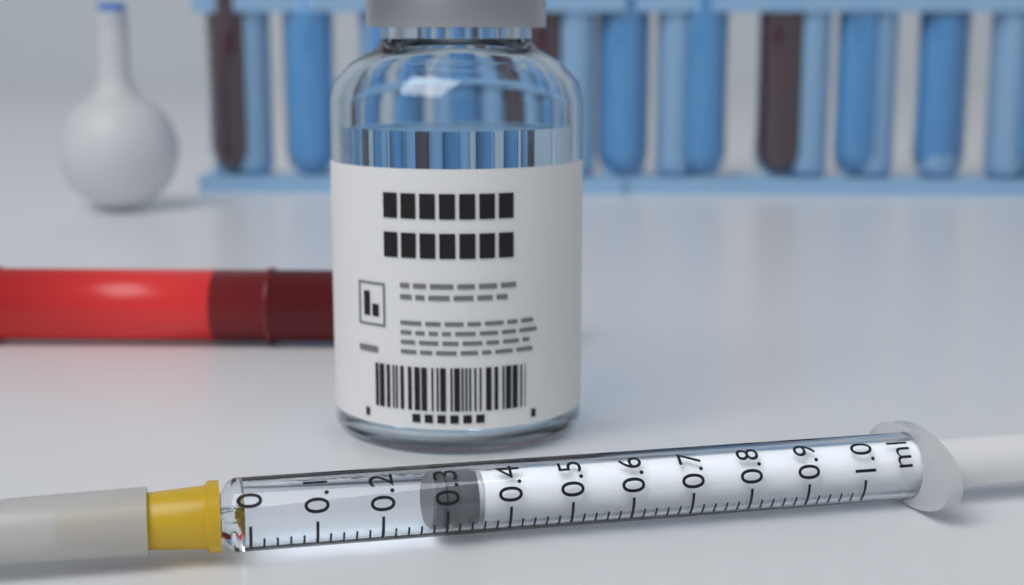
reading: 0.28 ml
